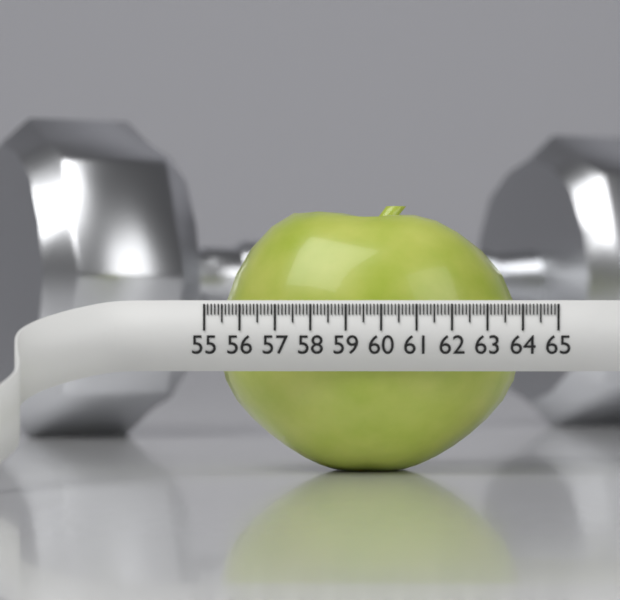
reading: 63.9 (no unit)
